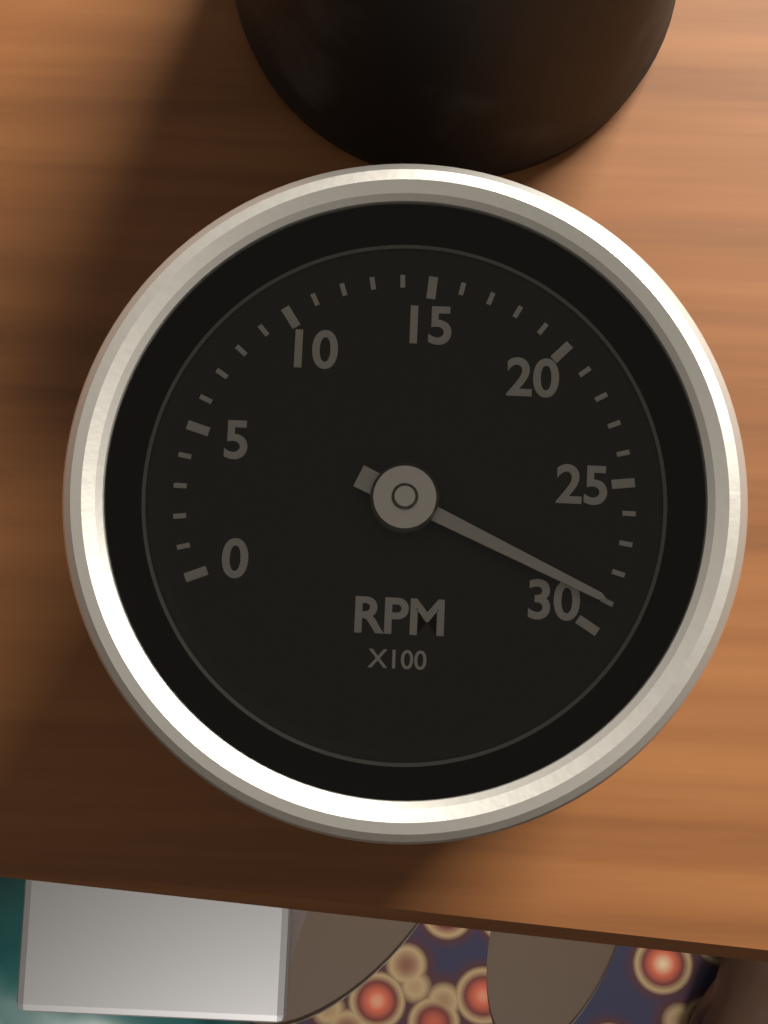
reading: 29 RPM x100
